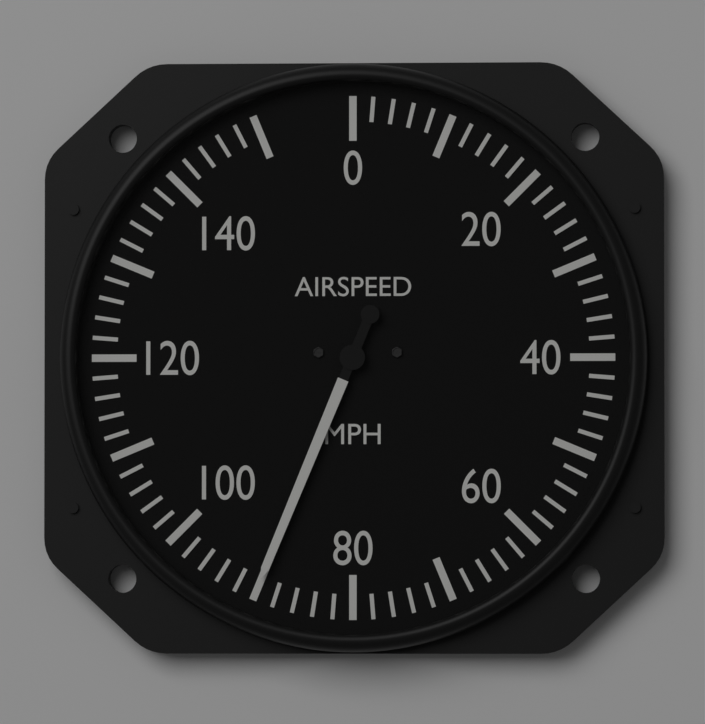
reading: 90 mph
